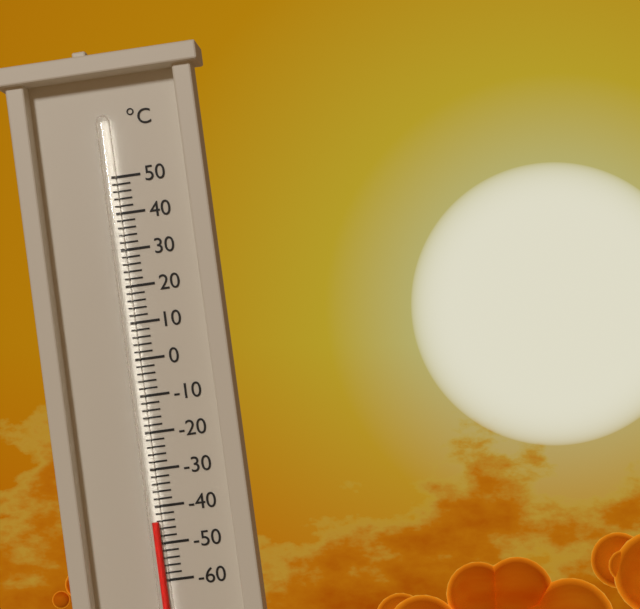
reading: -44 °C
